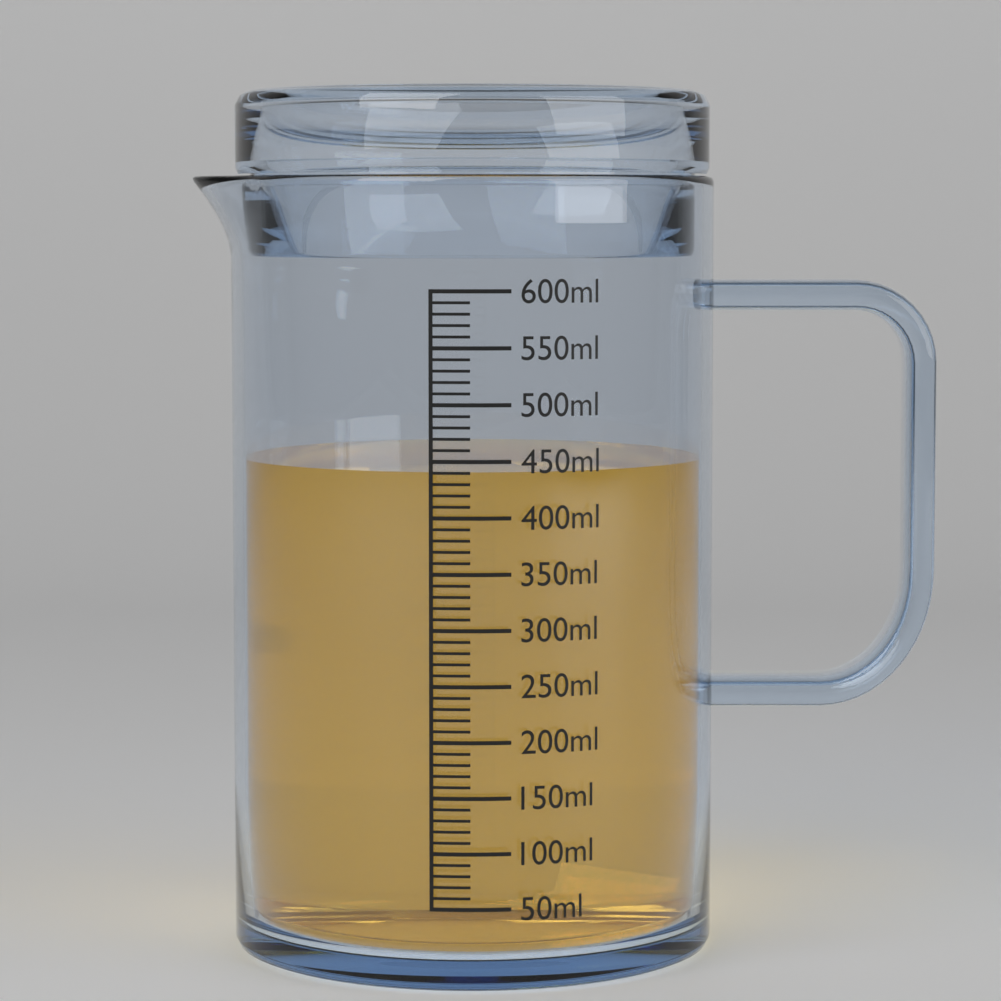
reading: 440 ml
